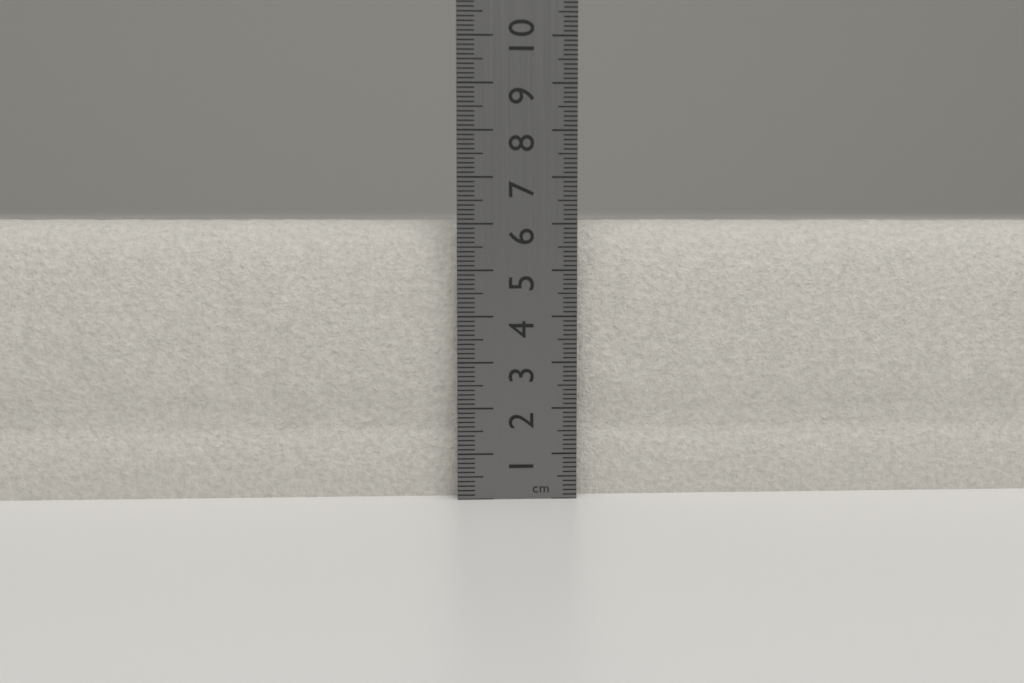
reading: 6.1 cm
